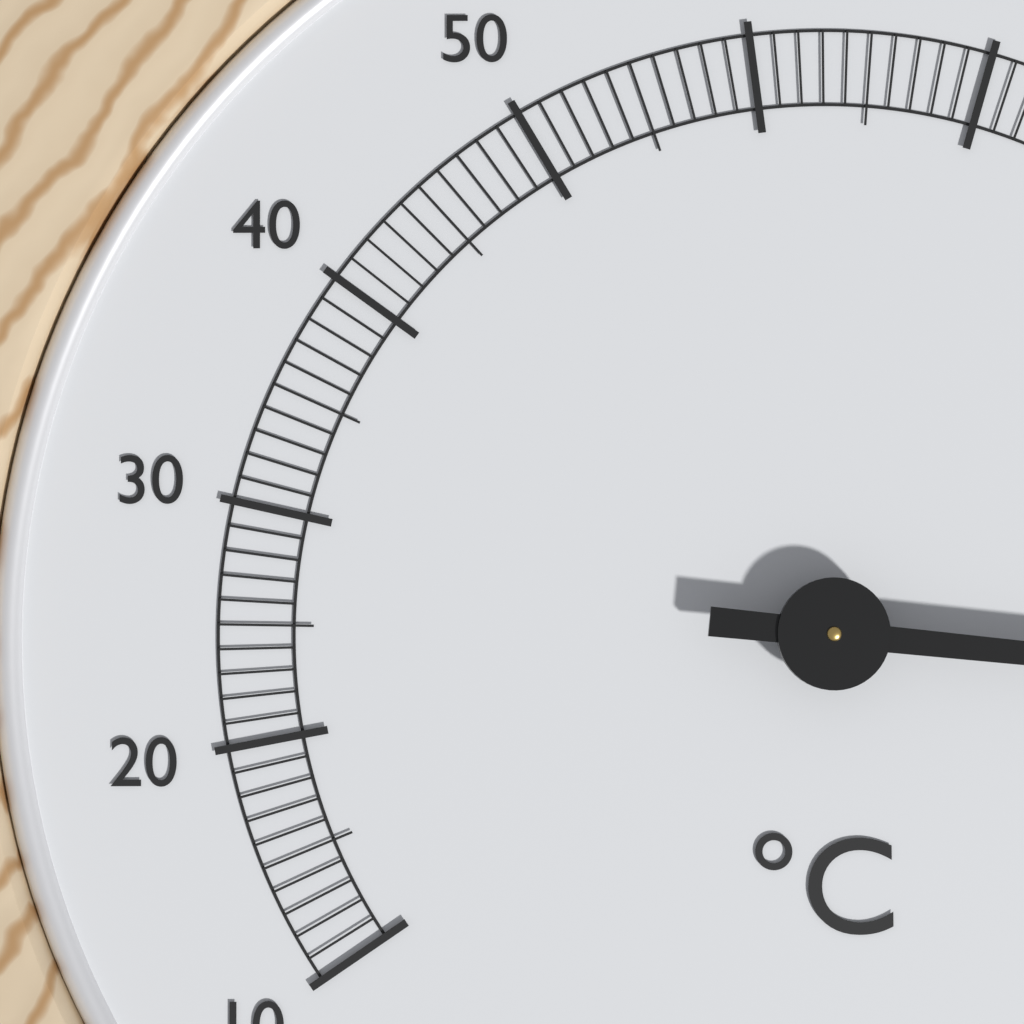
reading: 104 °C
